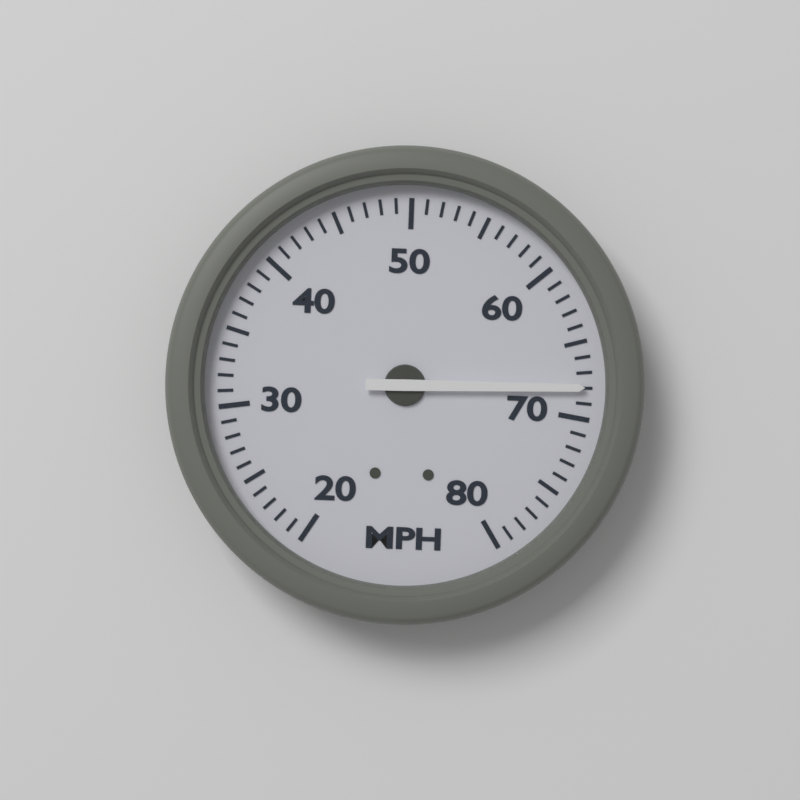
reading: 68 MPH
